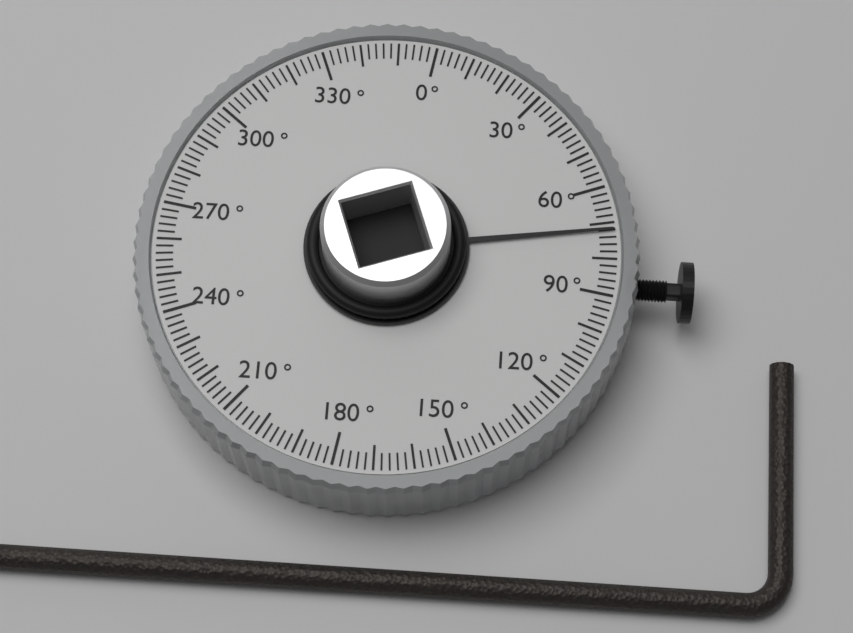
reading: 72 °
